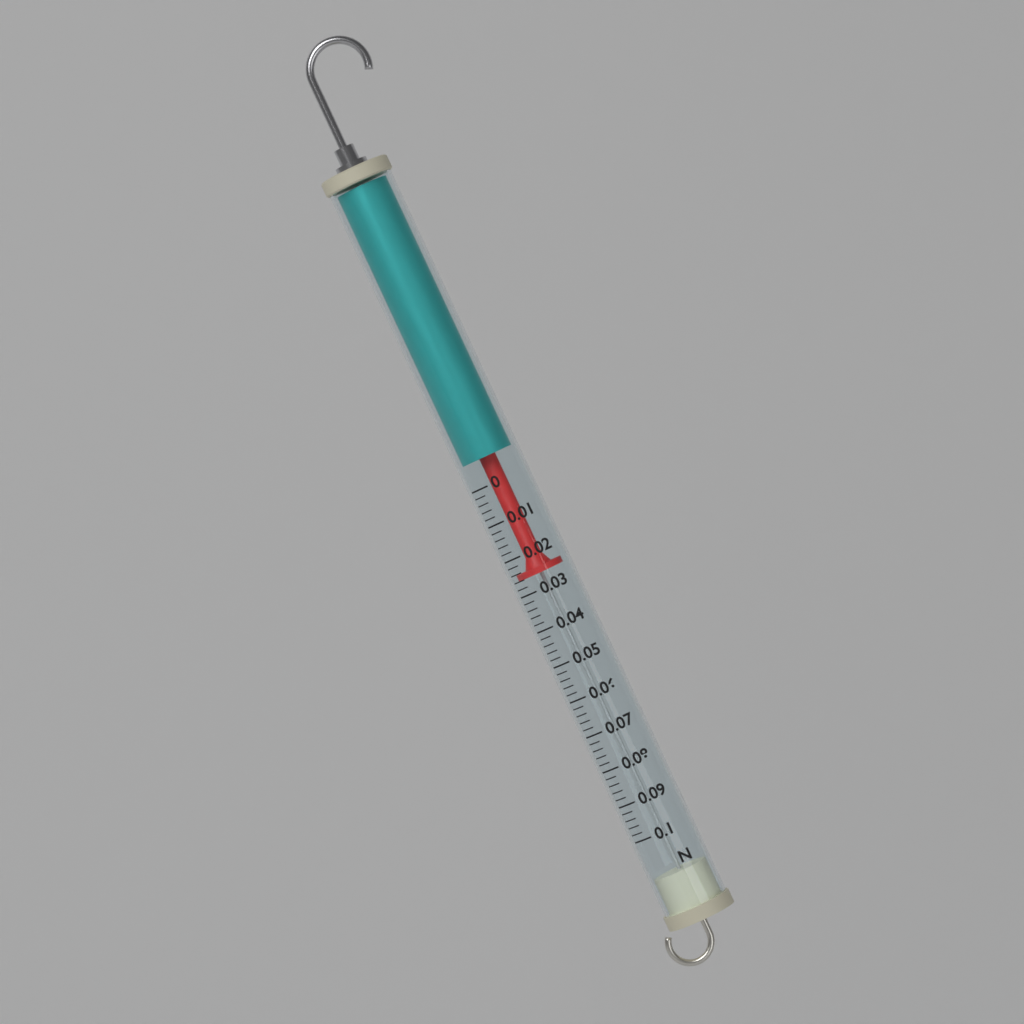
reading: 0.026 N
